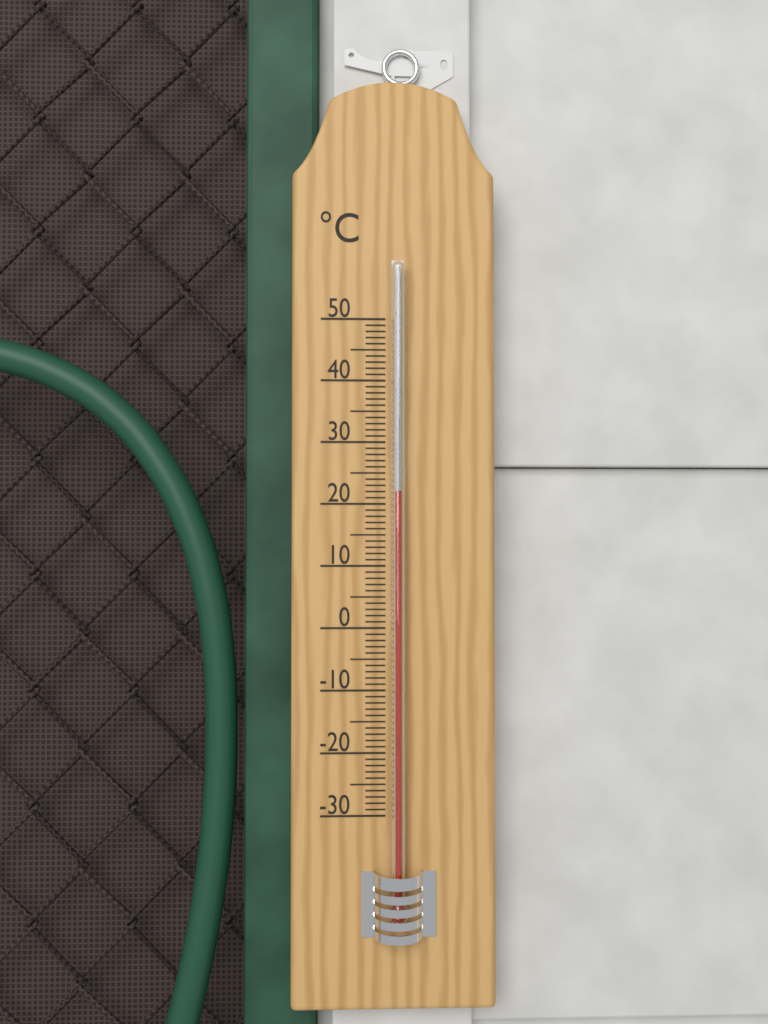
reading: 22 °C
